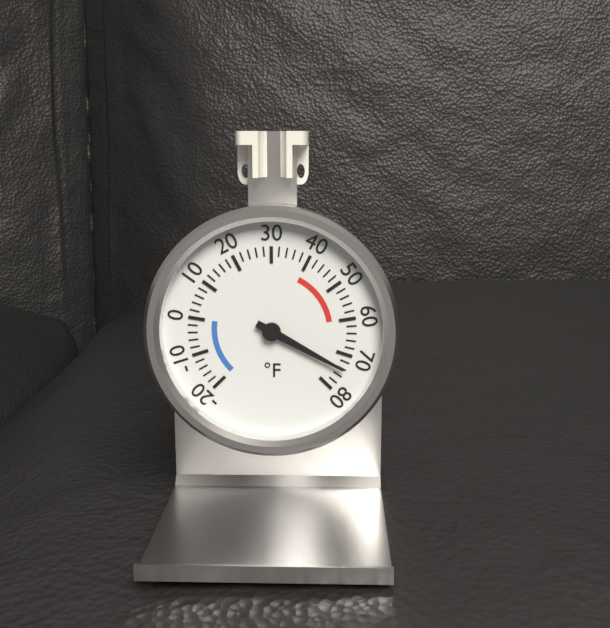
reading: 74 °F
